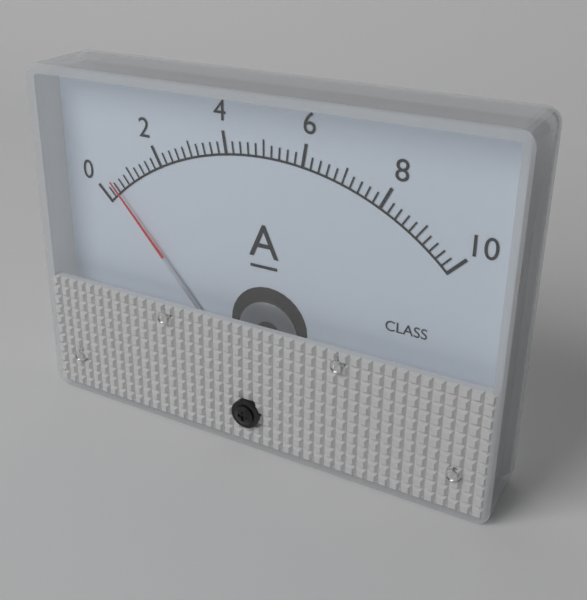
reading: 0.4 A
